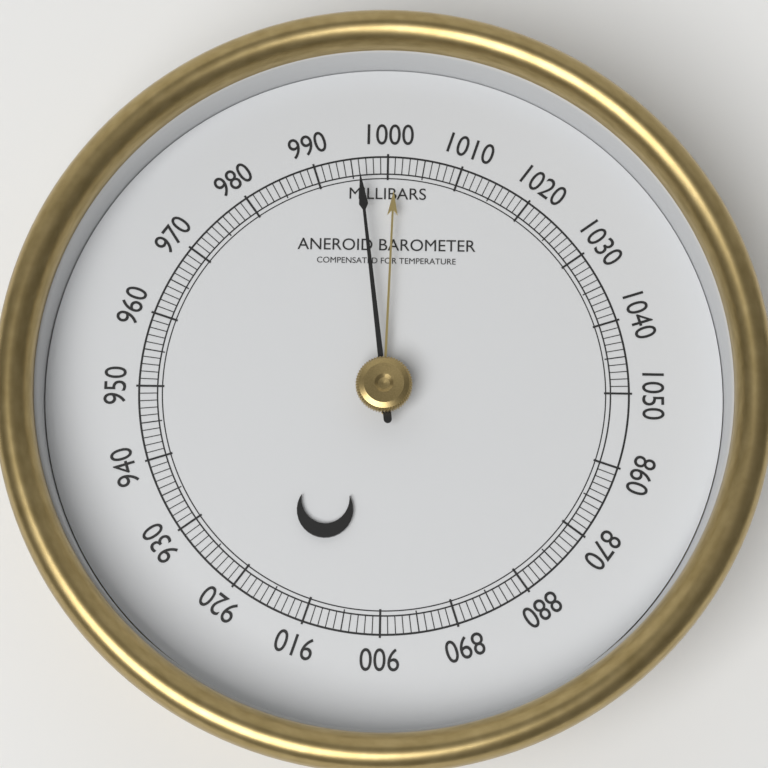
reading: 996 mbar
